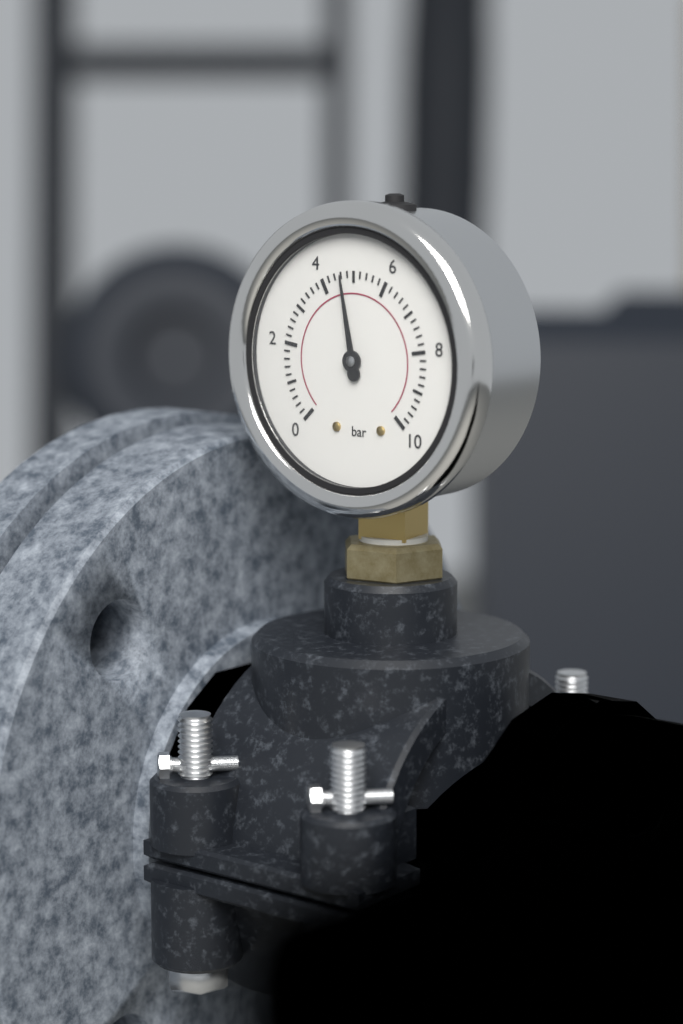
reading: 4.6 bar
